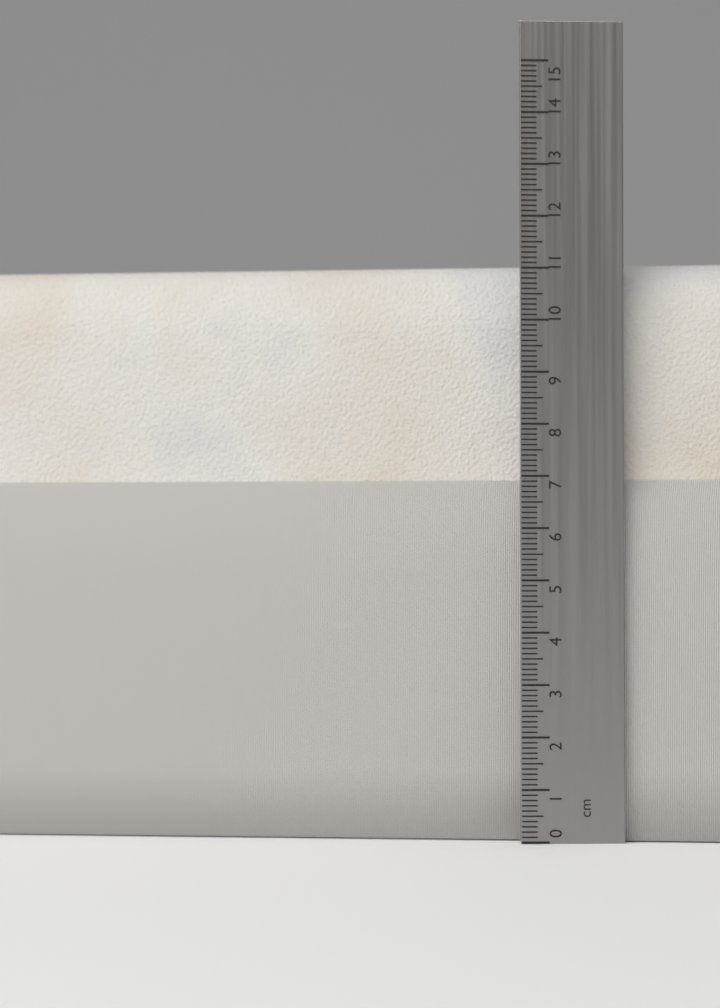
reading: 11.2 cm
